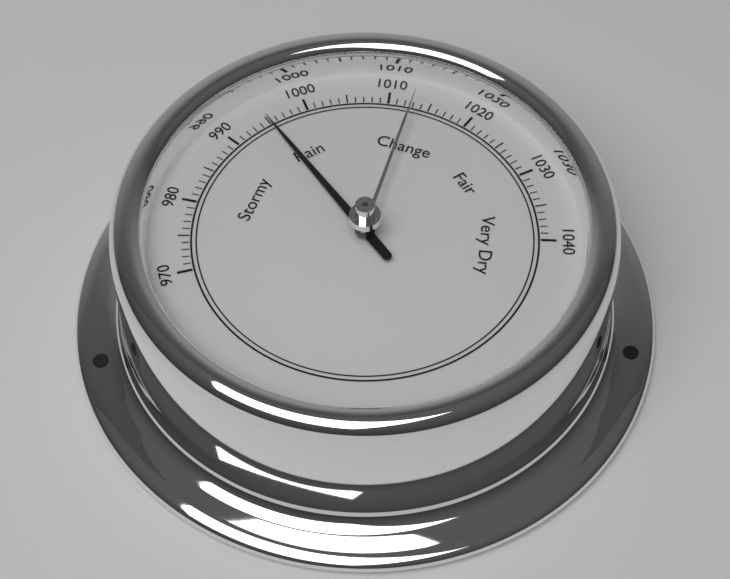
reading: 995 (no unit)
